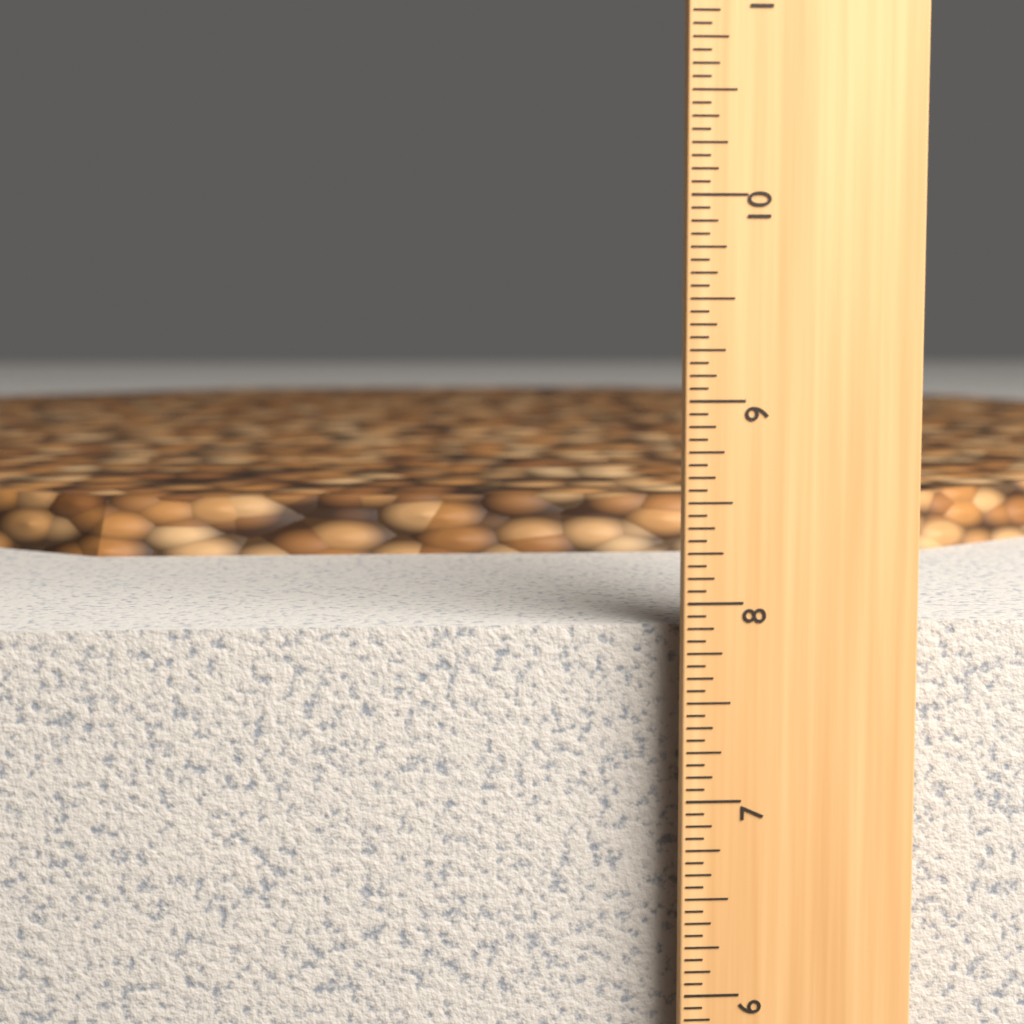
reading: 7.8750 in
